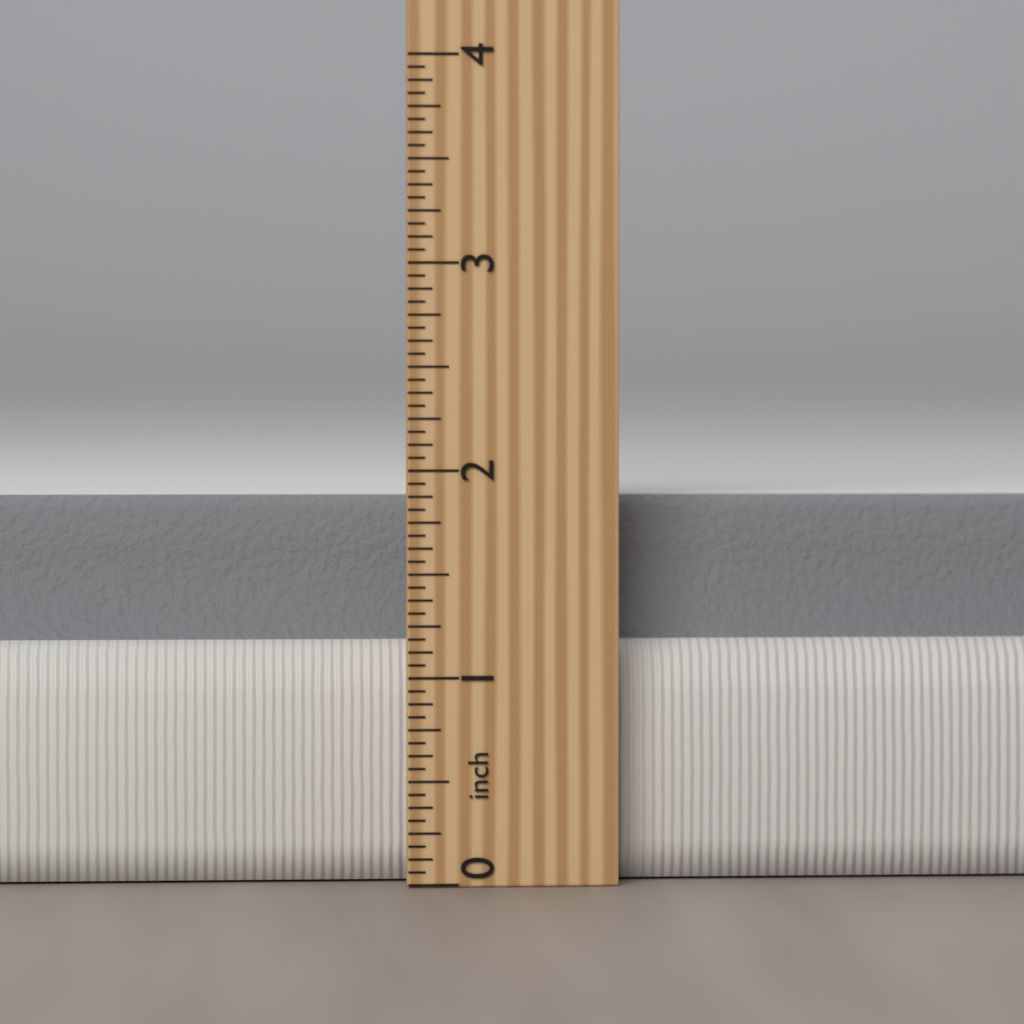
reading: 1.8750 inch
